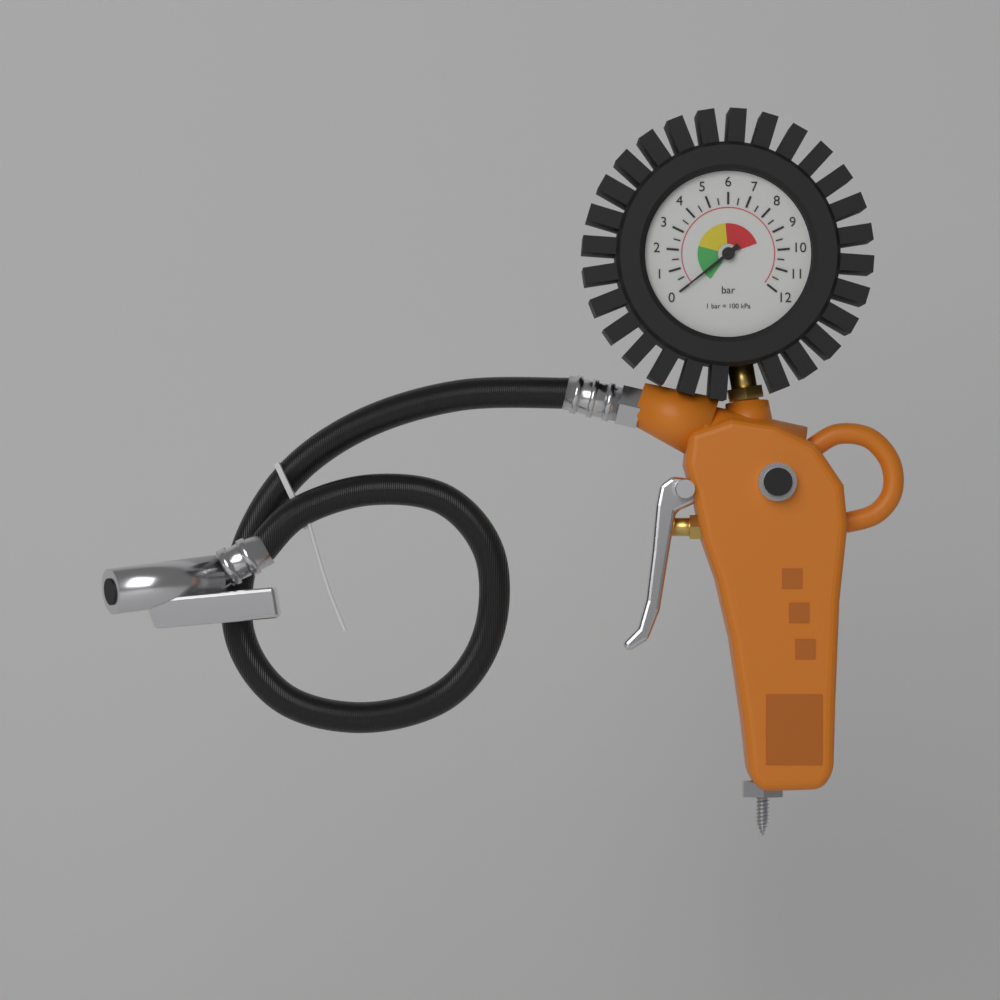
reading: 0.0 bar
